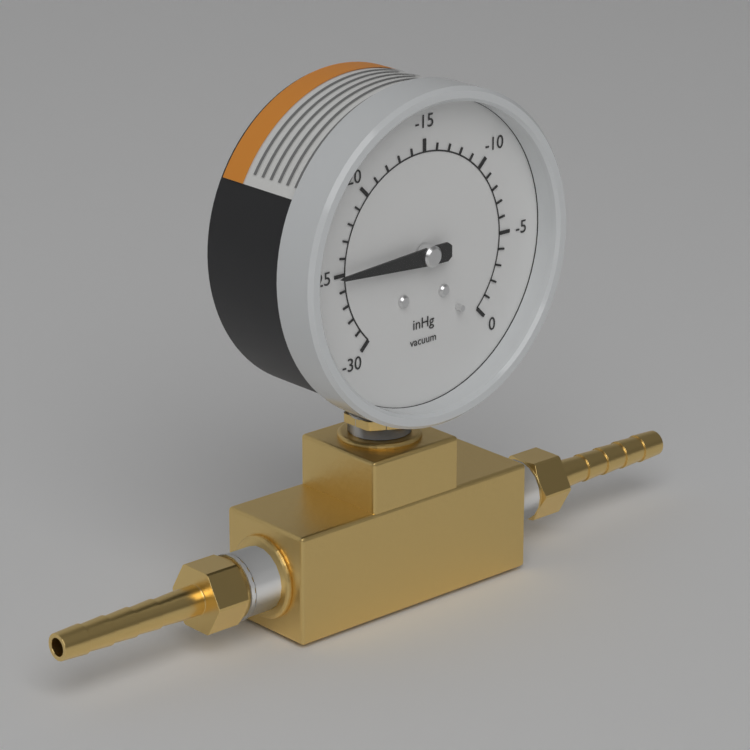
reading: -25 inHg
